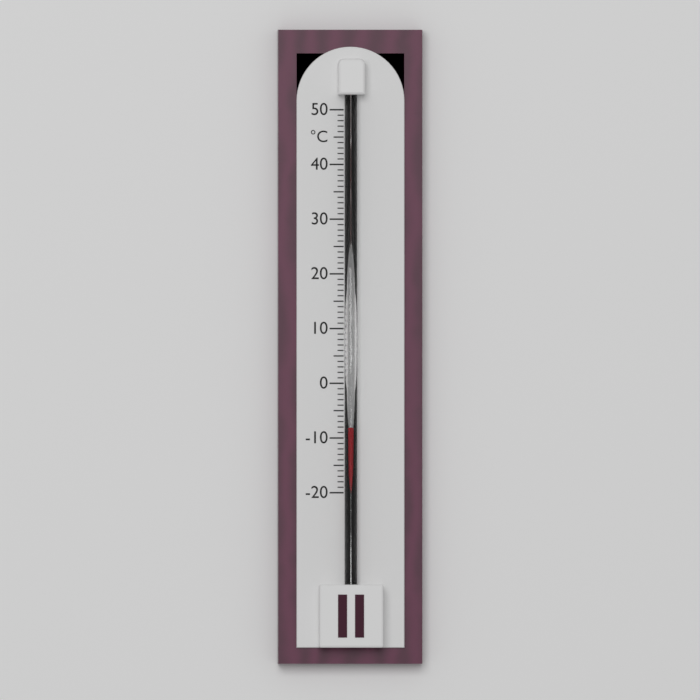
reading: -8 °C
